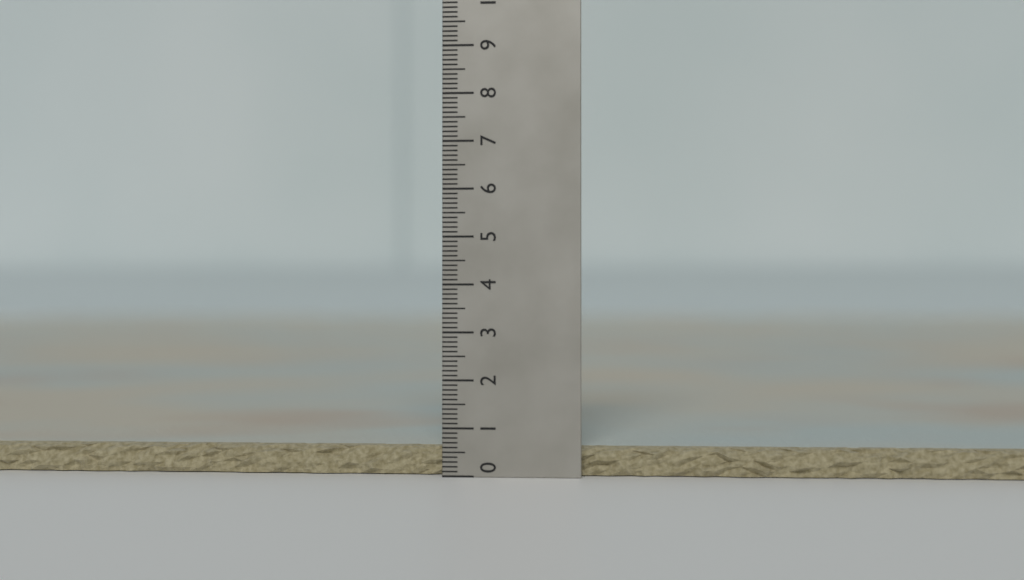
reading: 0.6 (no unit)
